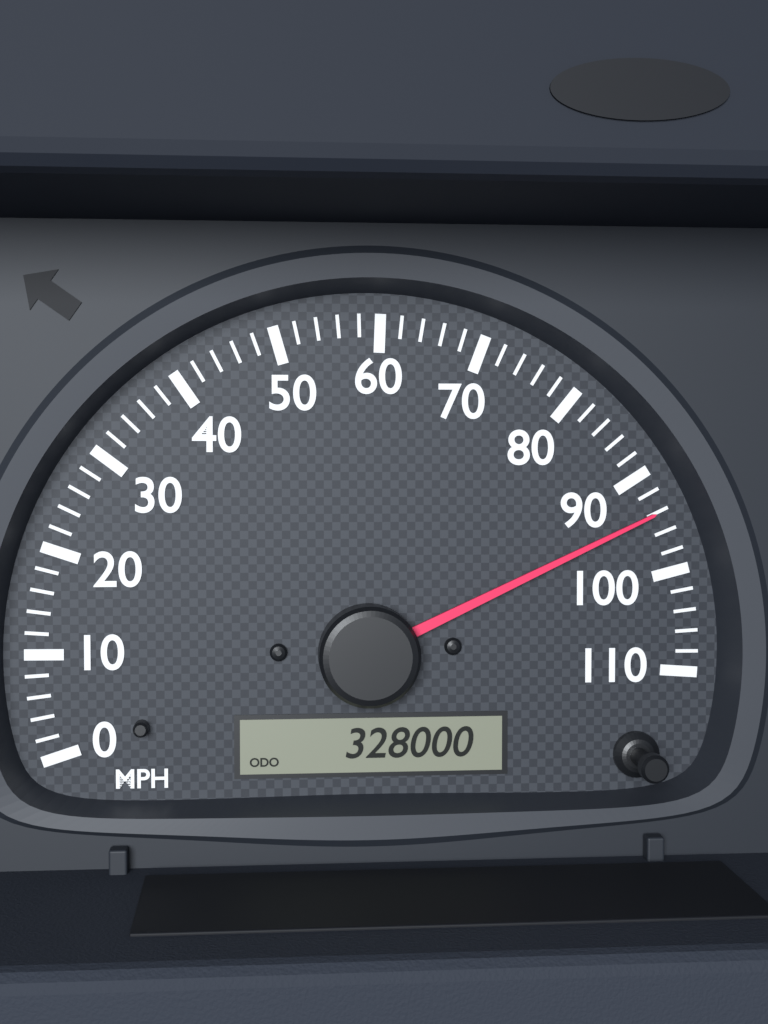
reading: 94 MPH
